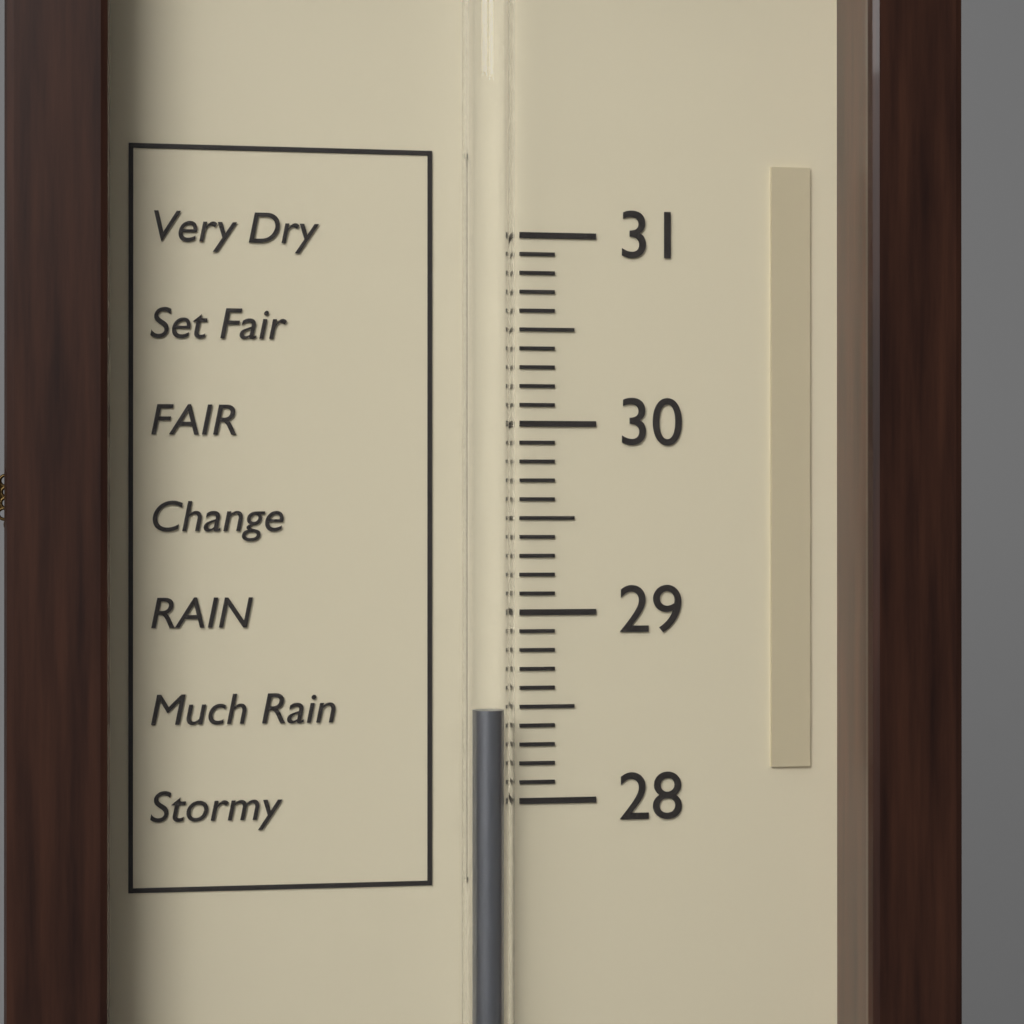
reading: 28.5 (no unit)
